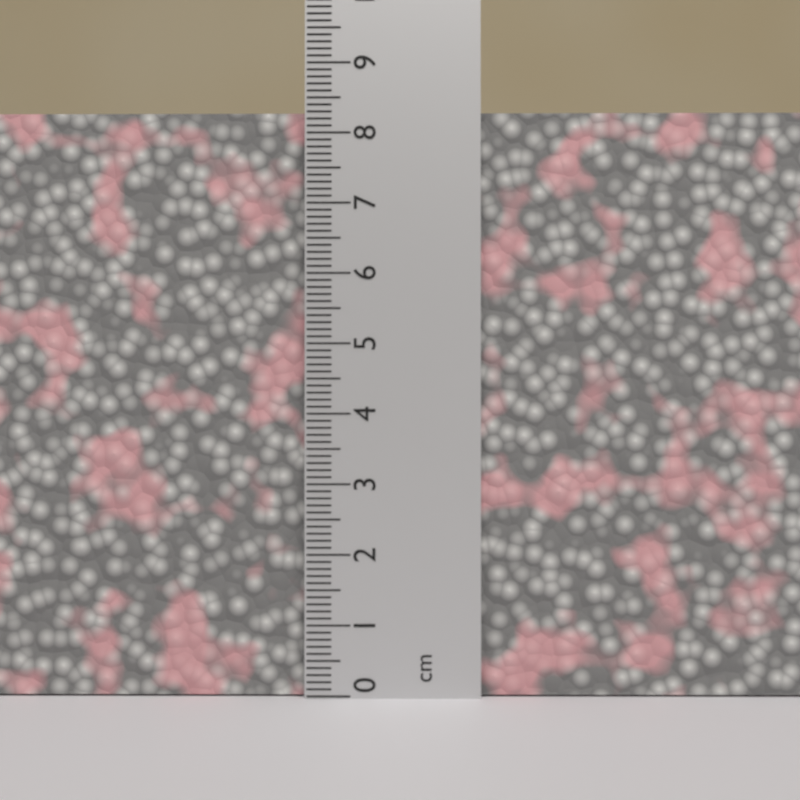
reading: 8.3 cm
